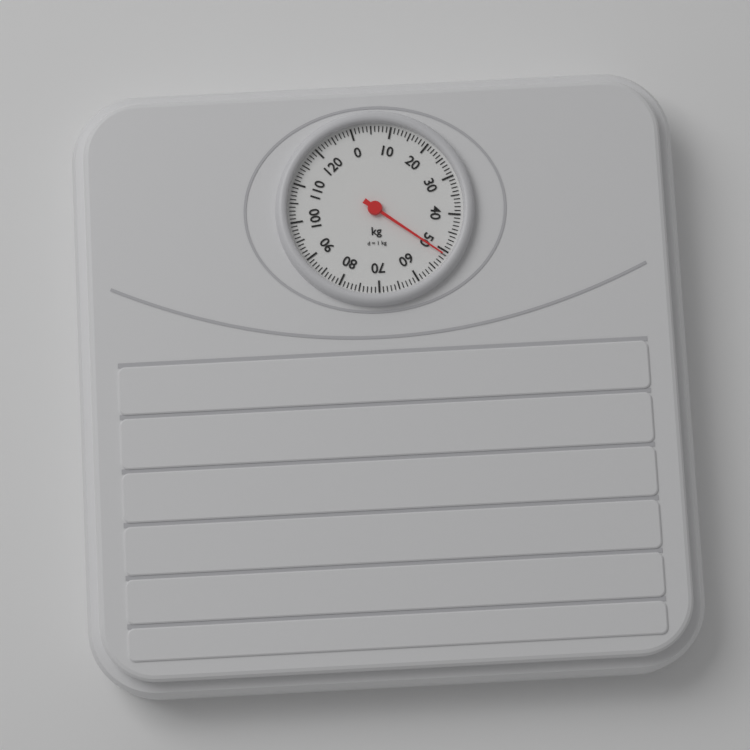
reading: 51 kg
